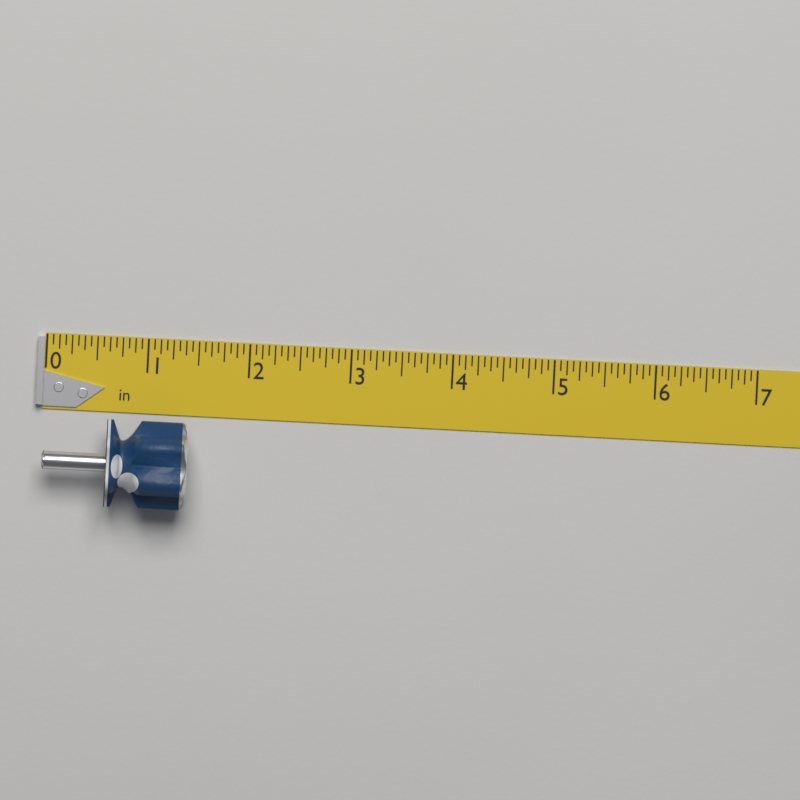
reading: 1.4375 in
